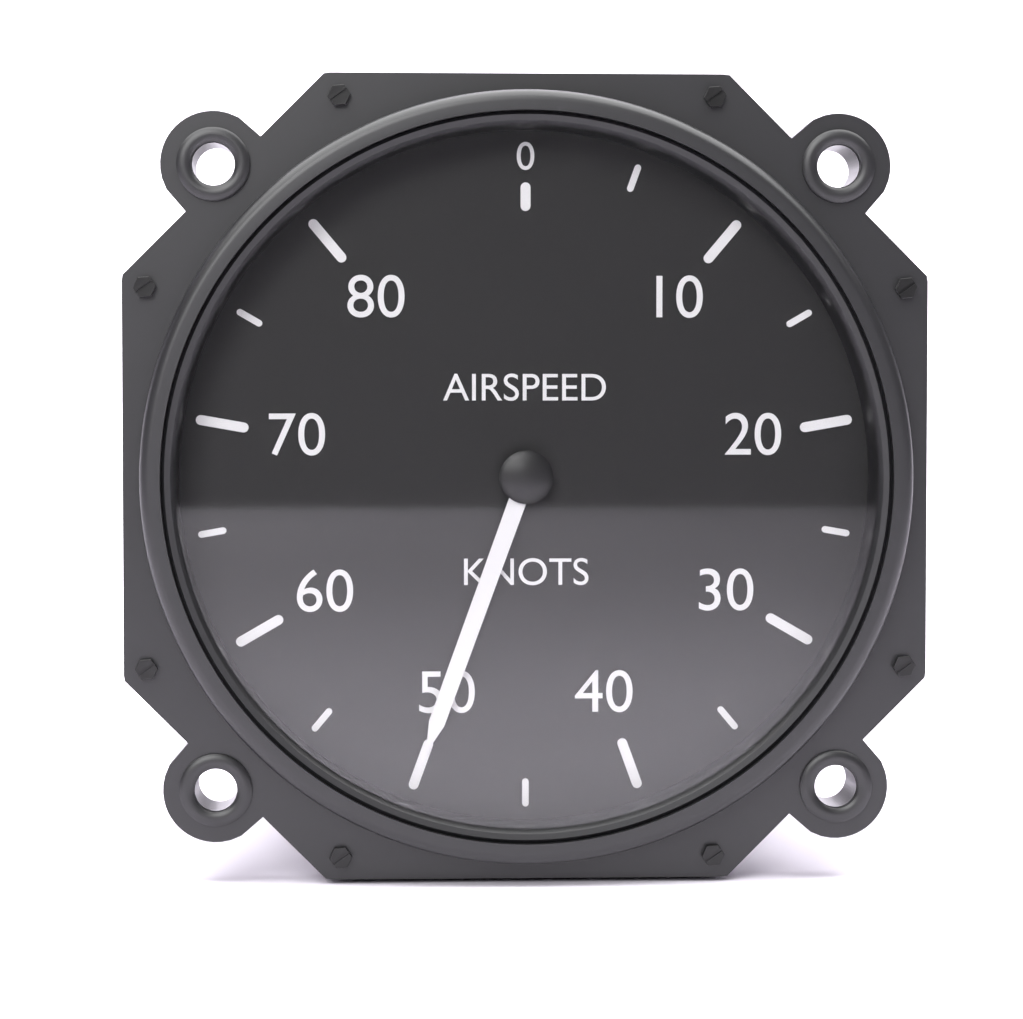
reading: 50 knots
